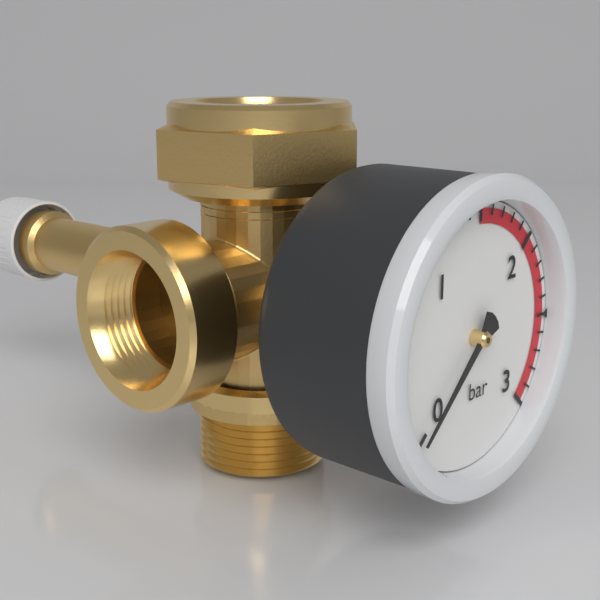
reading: 0.0 bar
